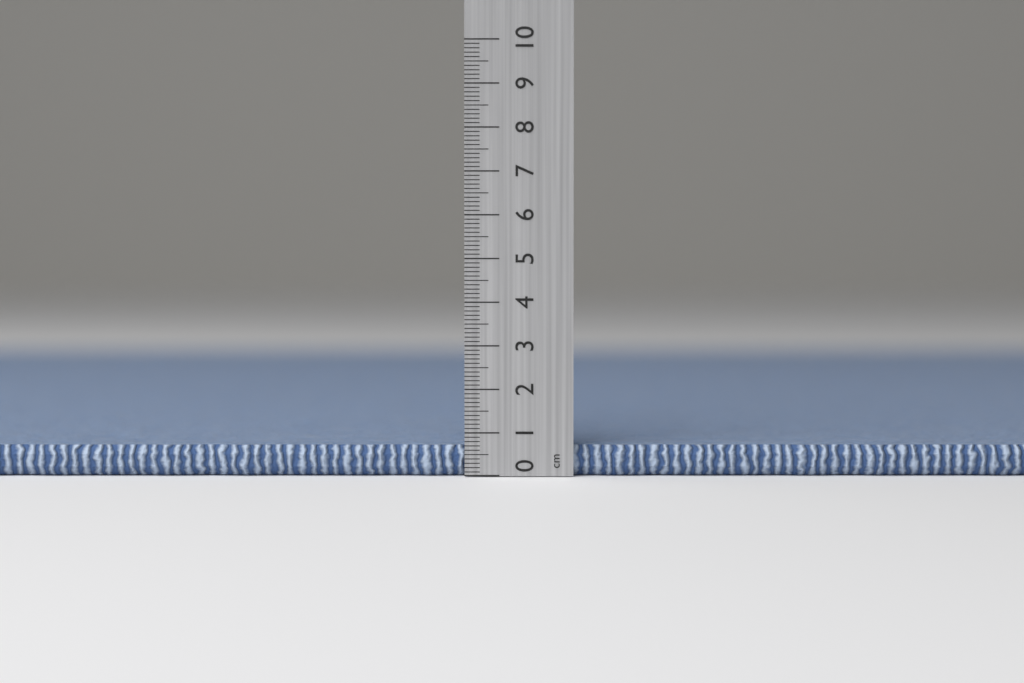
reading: 0.7 cm
